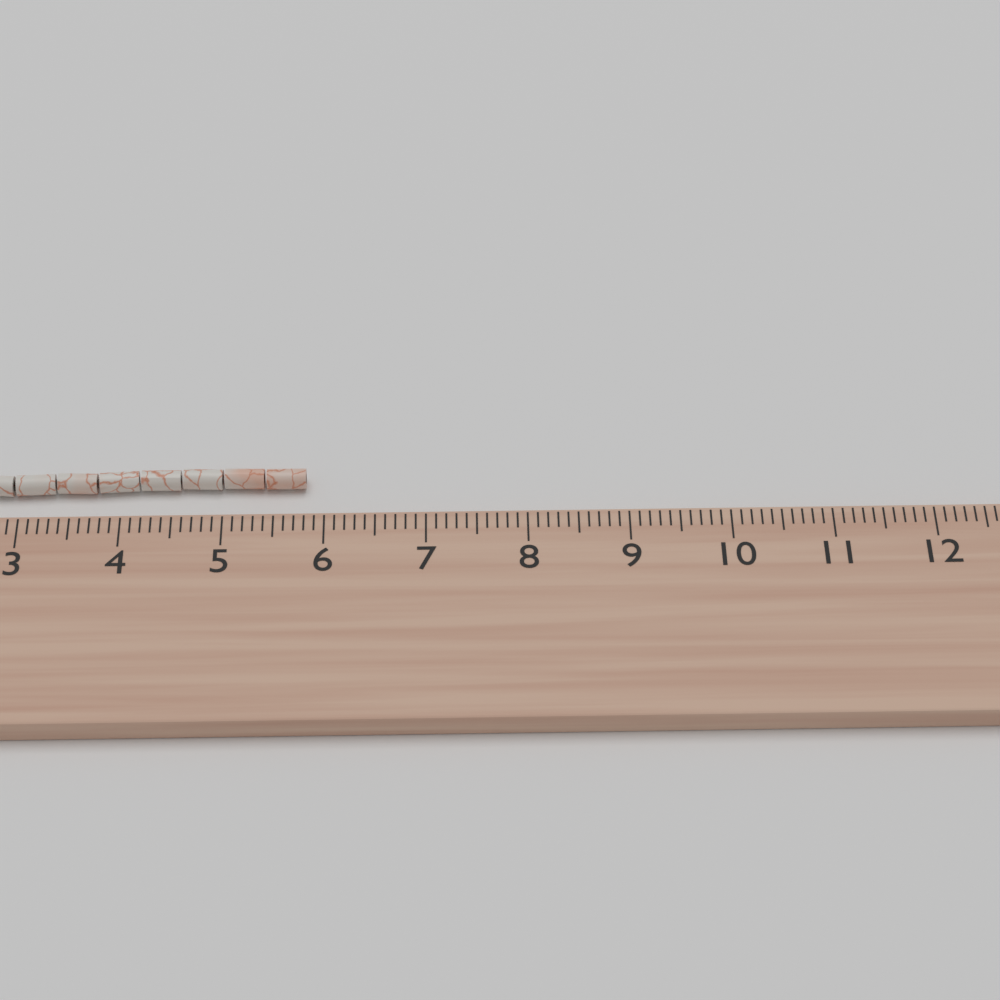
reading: 5.8 cm
